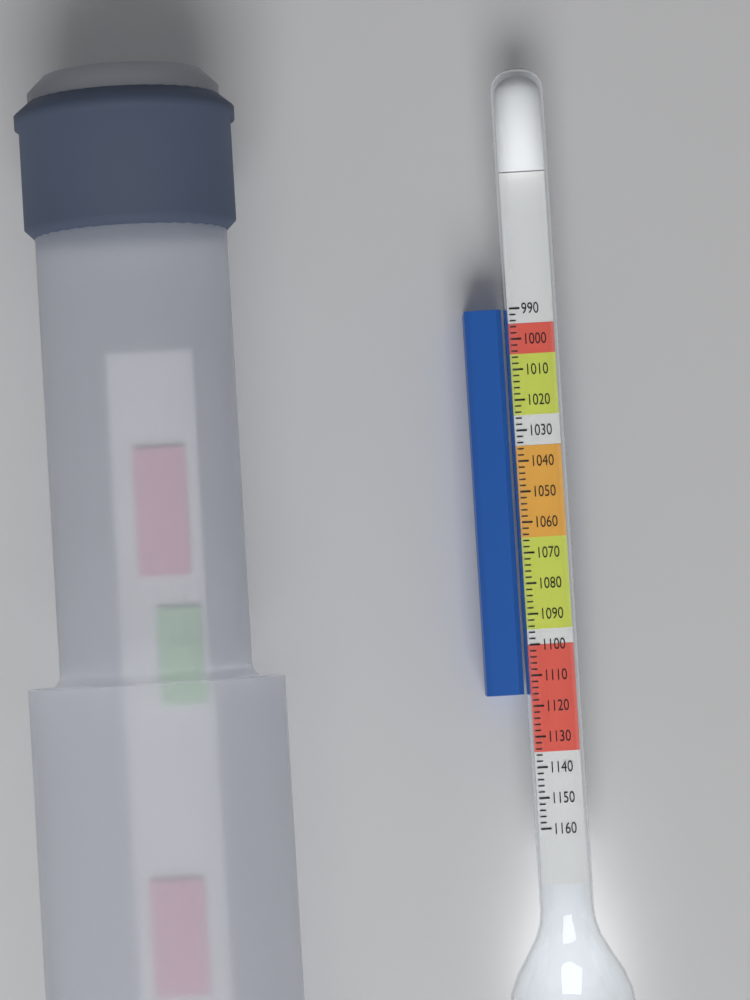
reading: 1116 (no unit)
